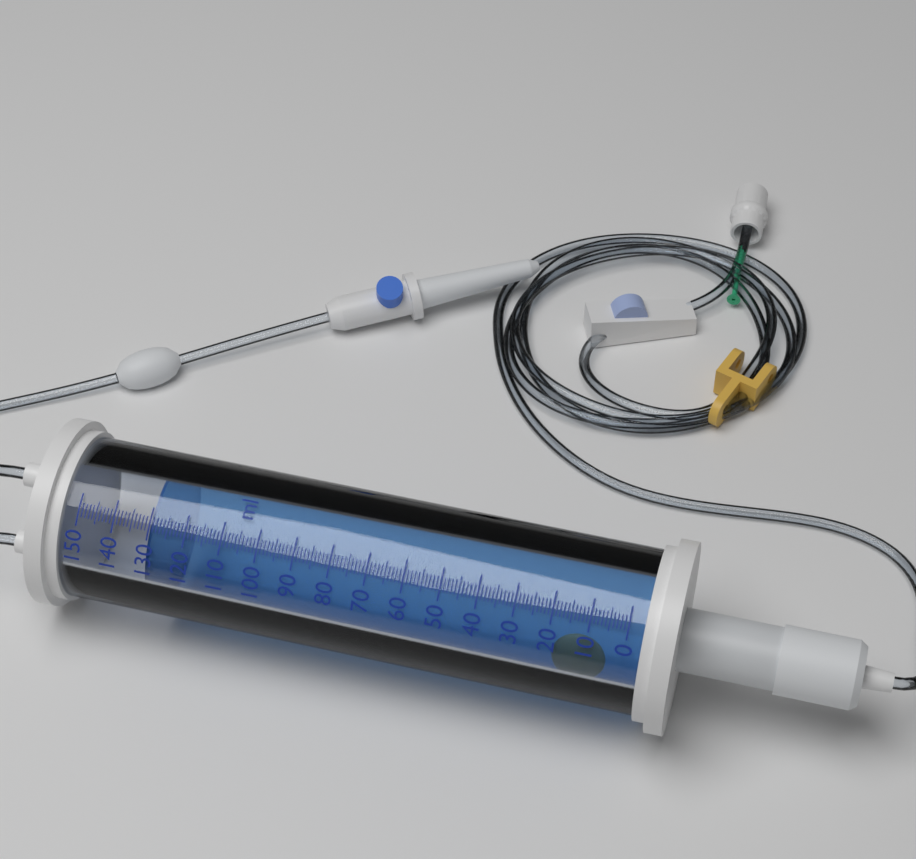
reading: 130 ml
